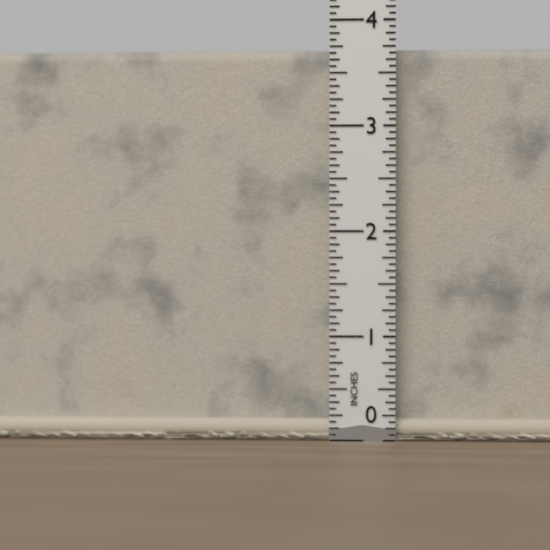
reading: 3.7500 in
